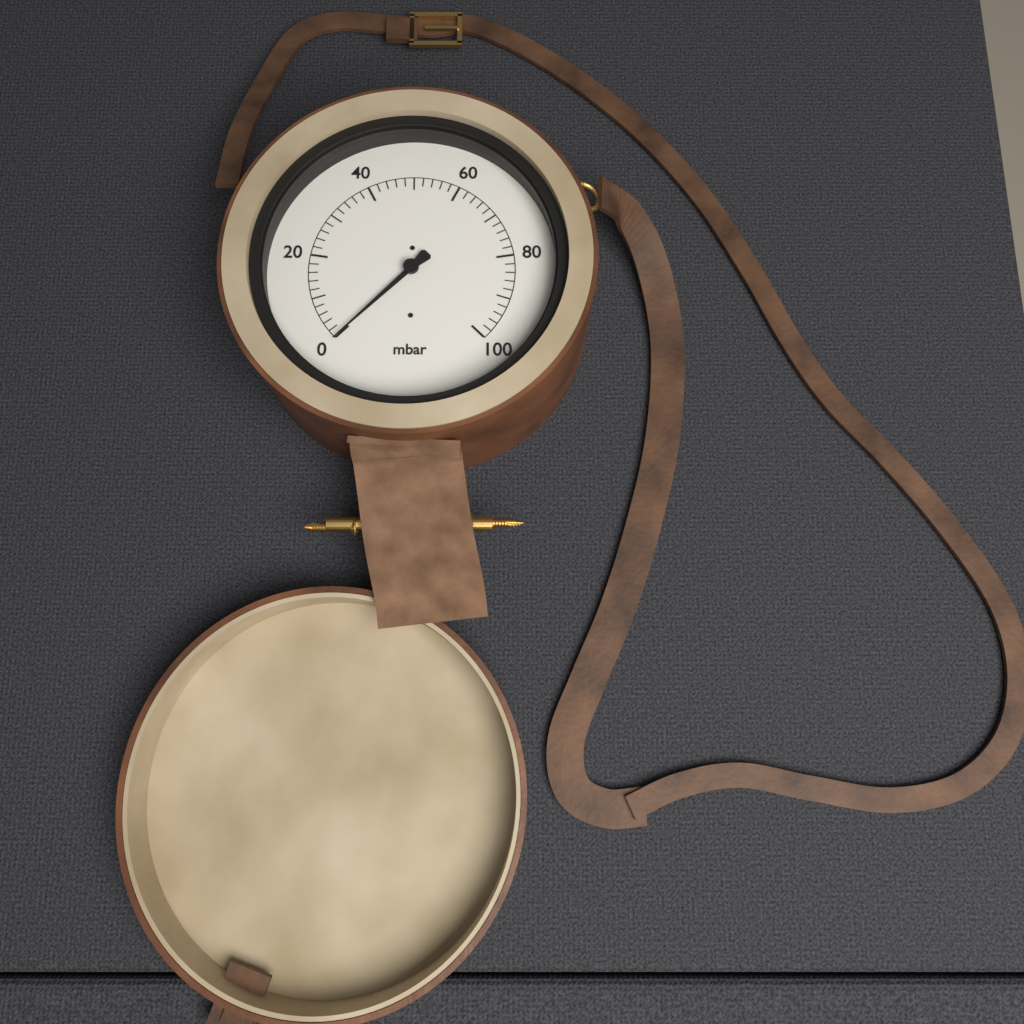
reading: 0 mbar
